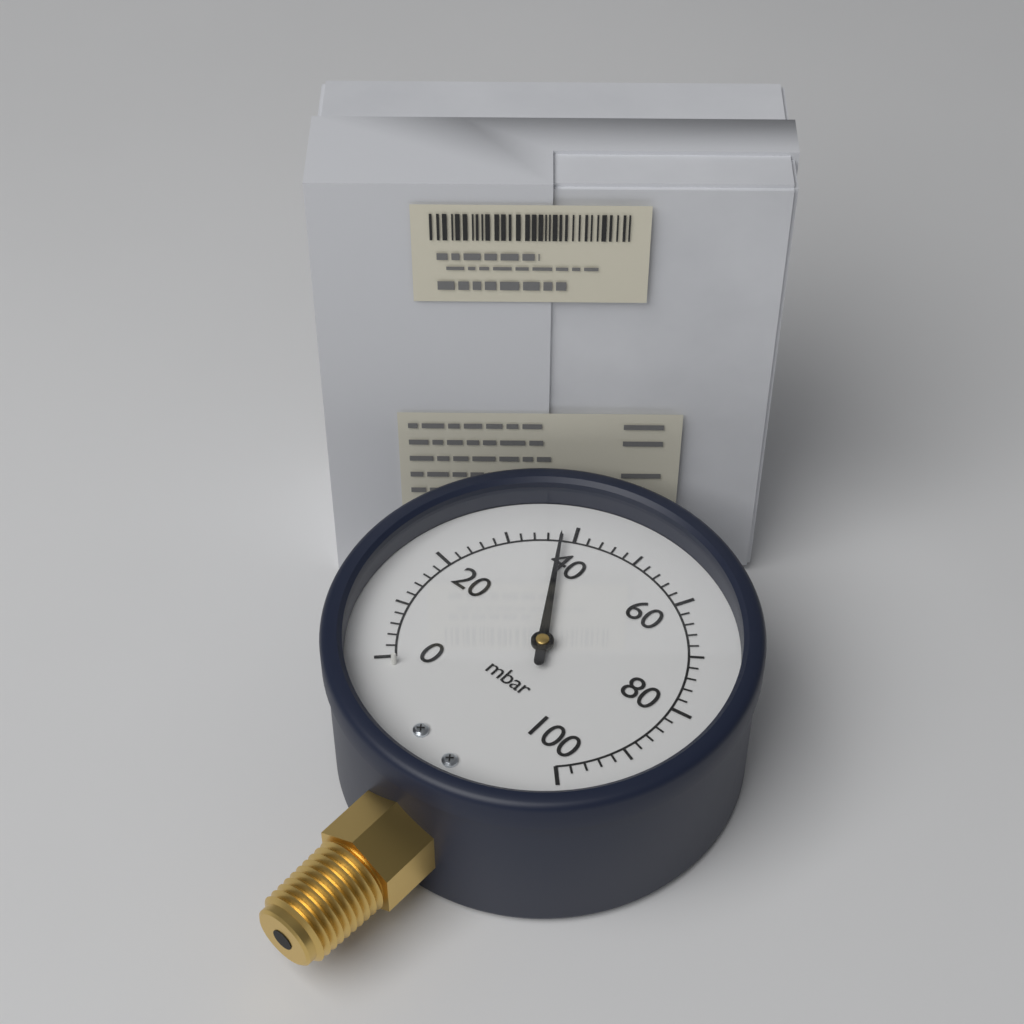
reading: 38 mbar
